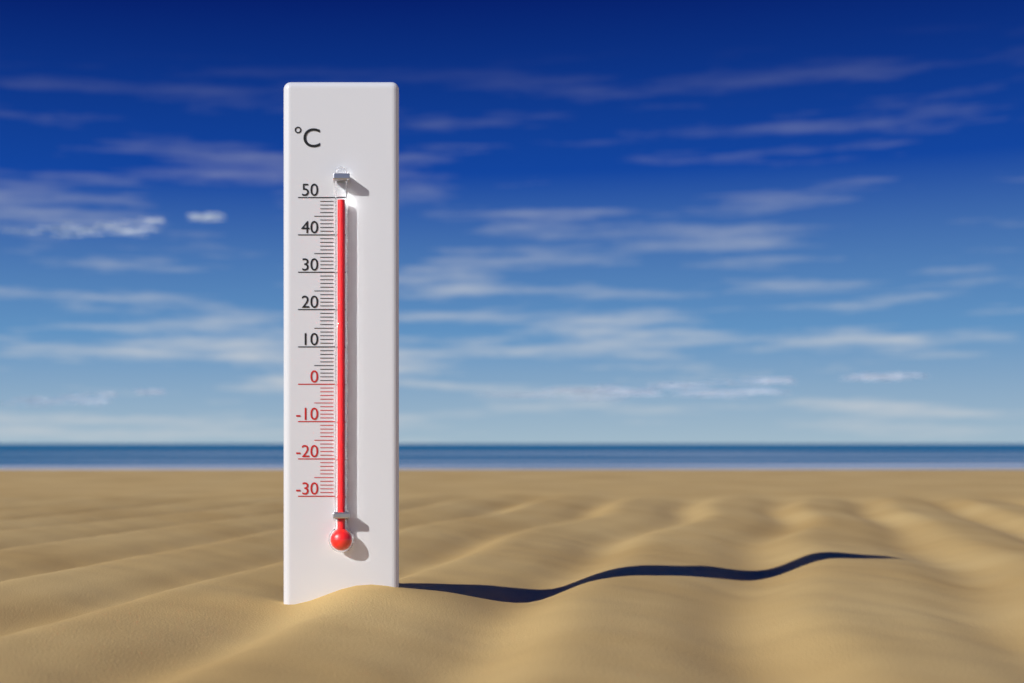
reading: 49 °C
